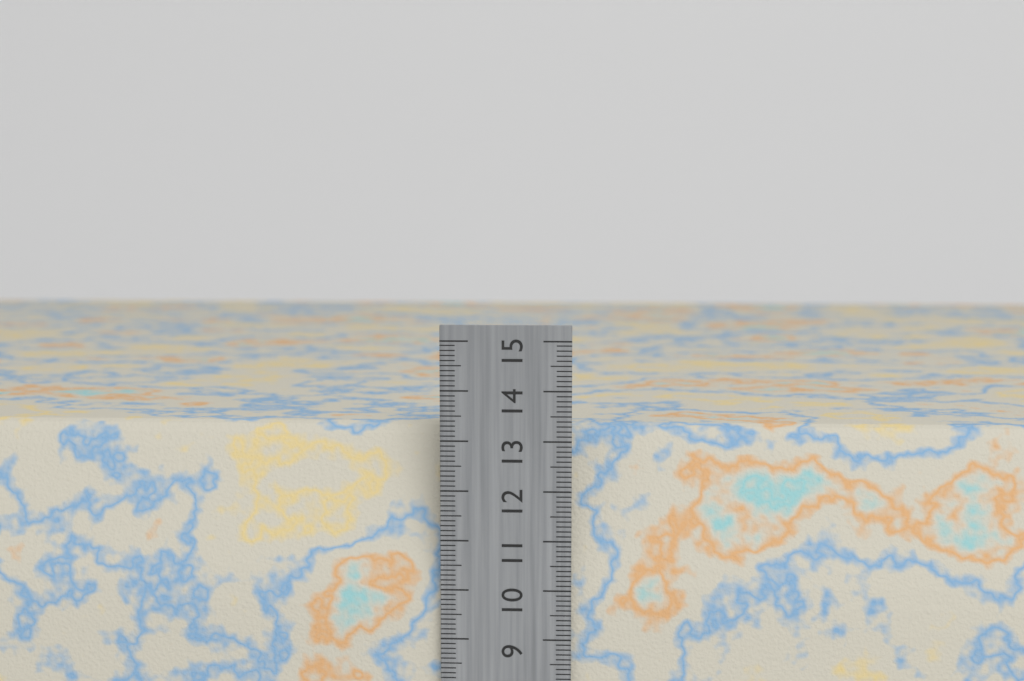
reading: 13.2 cm
